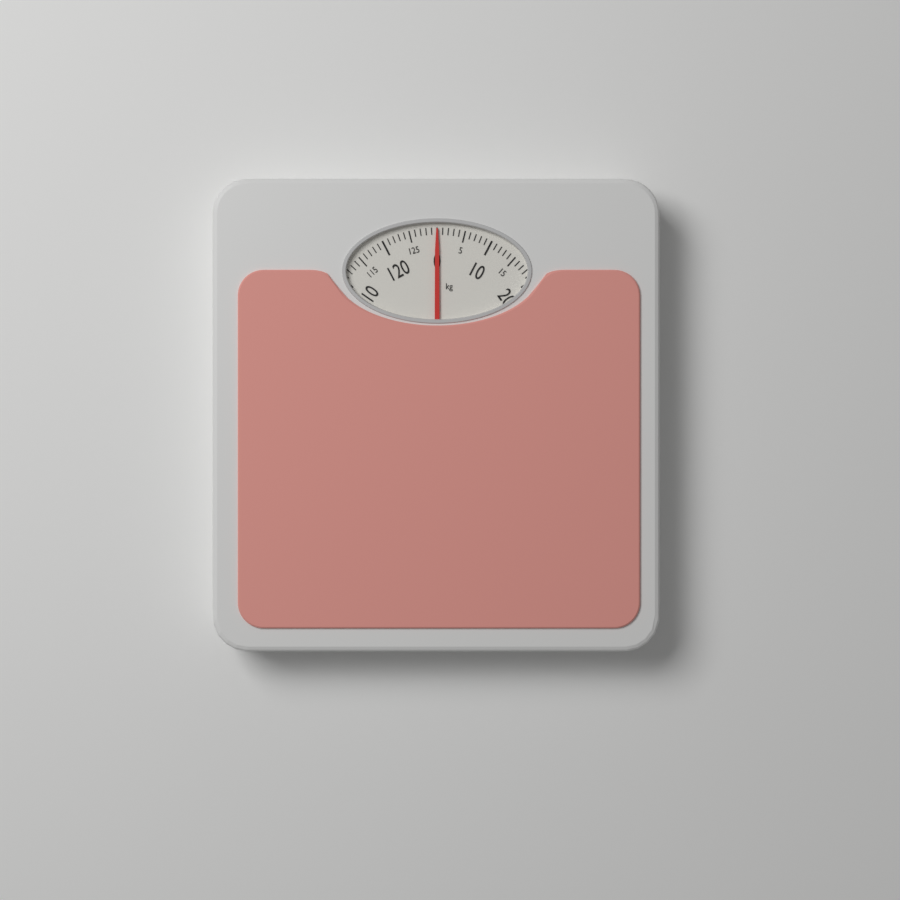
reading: 0 kg
